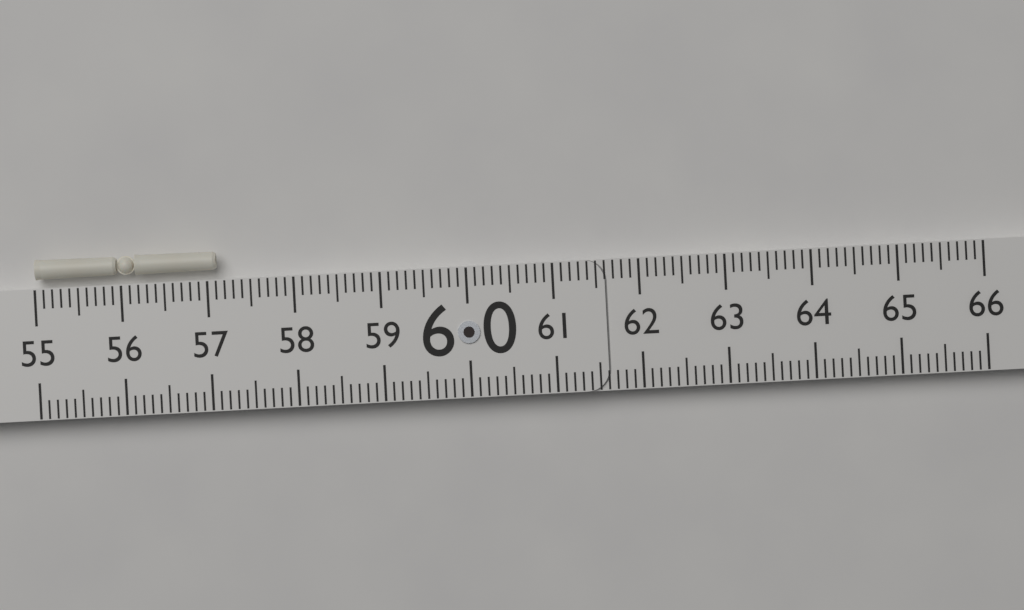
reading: 57.1 (no unit)
